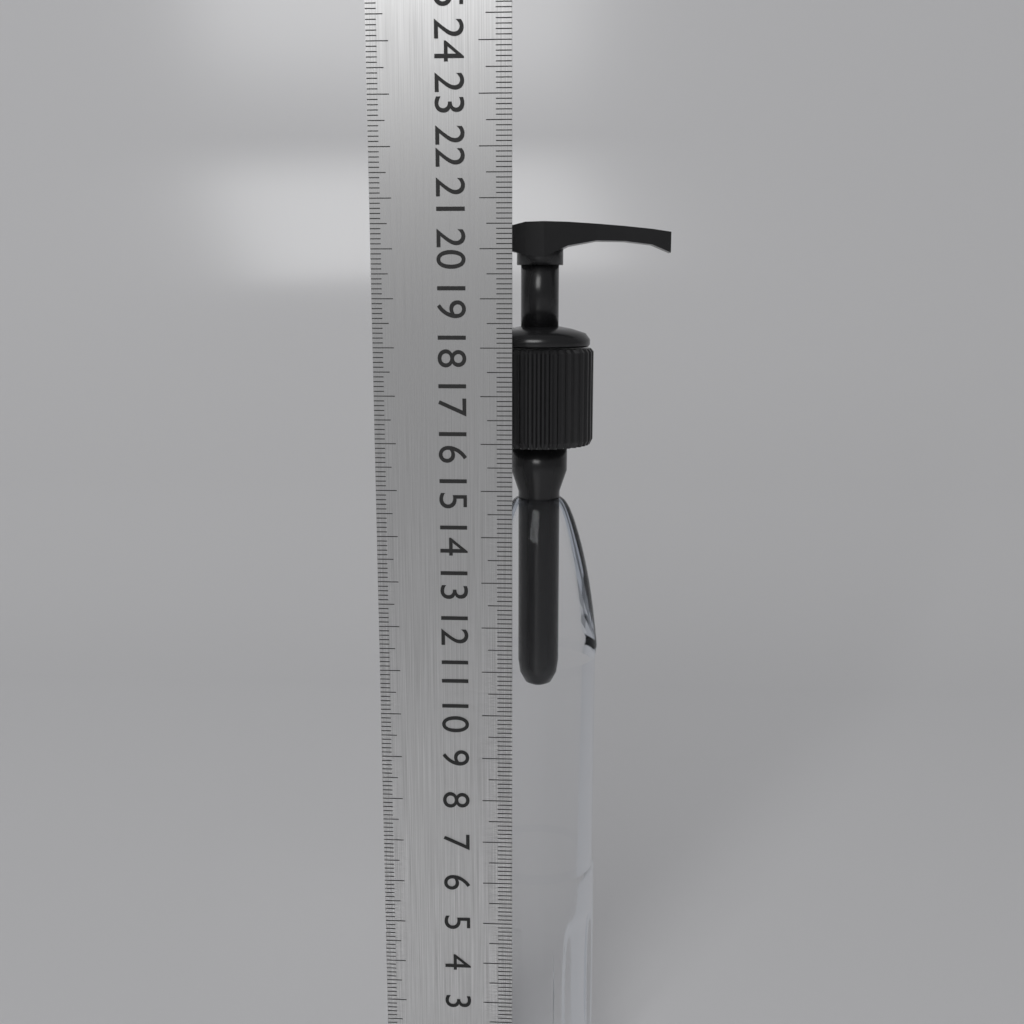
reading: 20.6 cm
